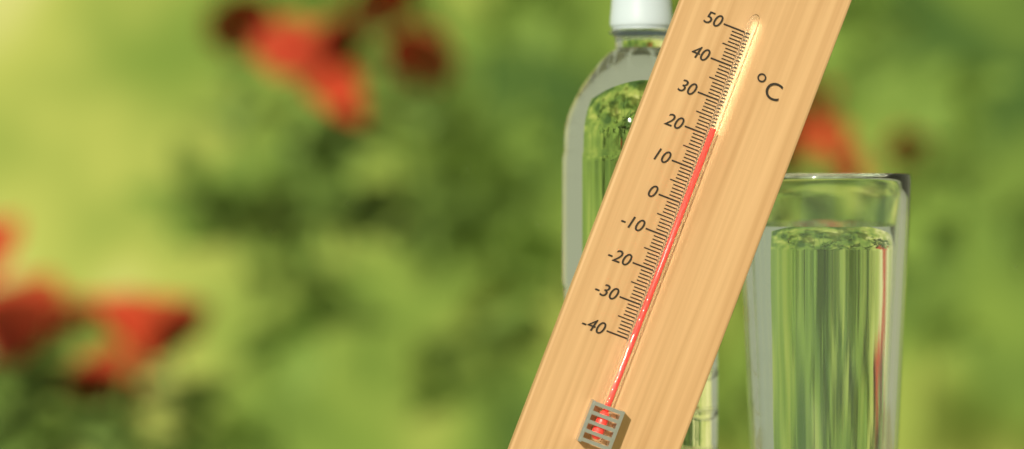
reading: 22 °C
